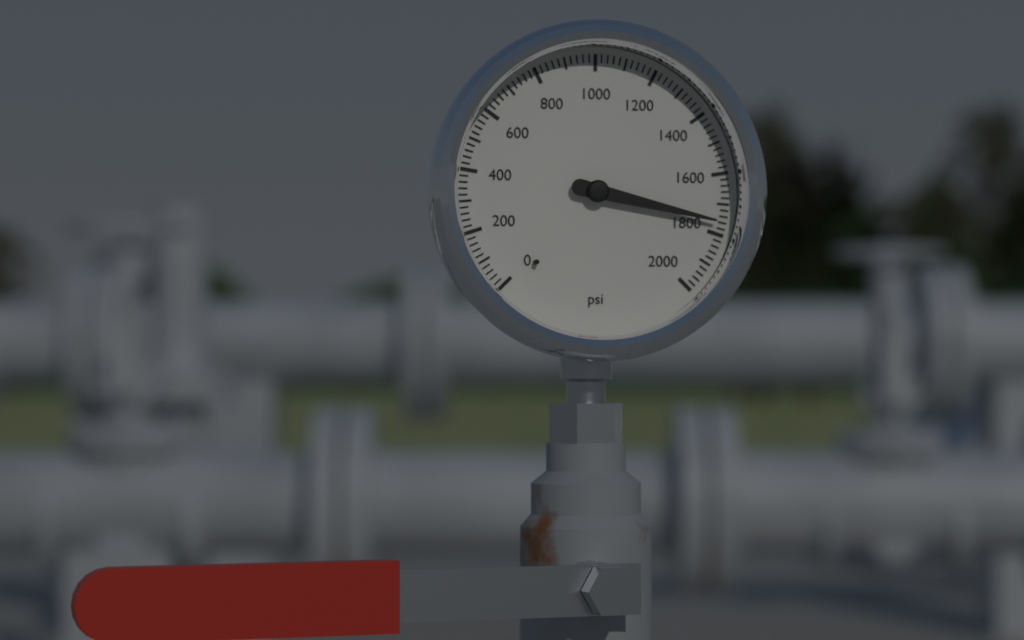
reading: 1760 psi
